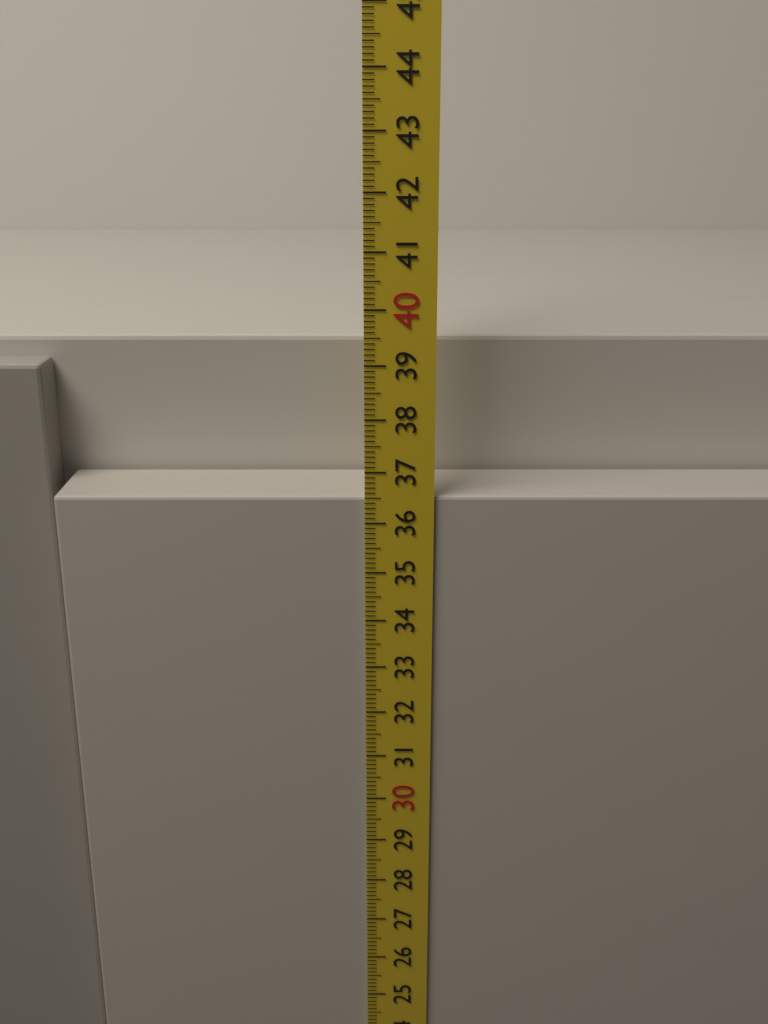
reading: 36.5 cm
